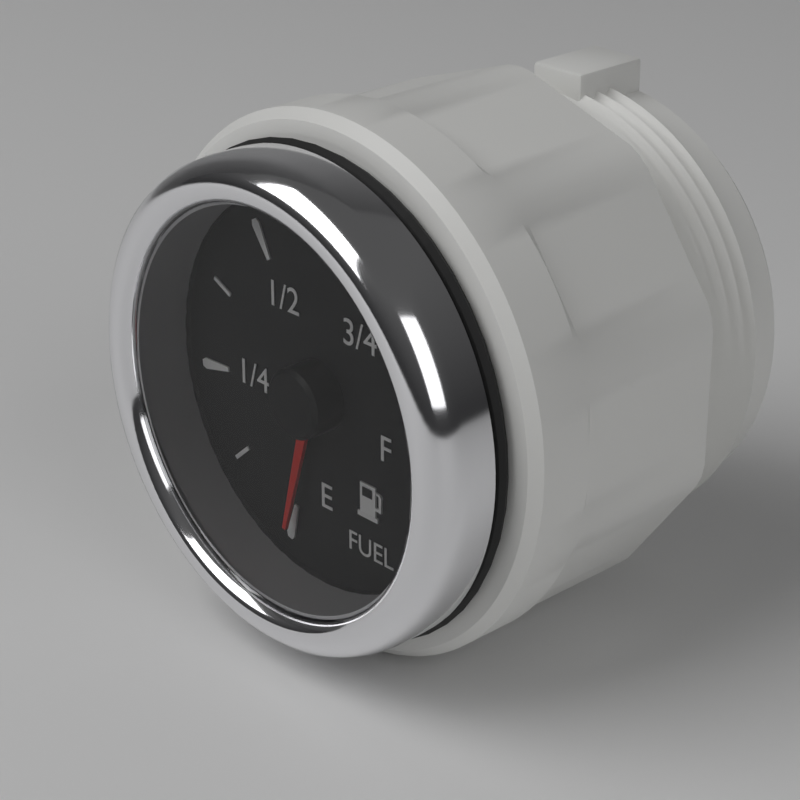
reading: 0.000 (no unit)
